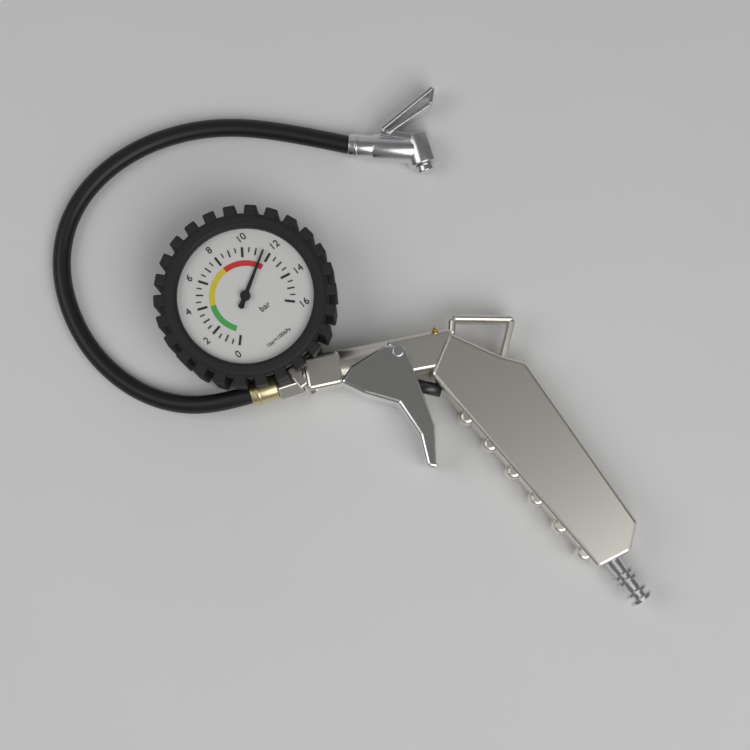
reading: 11.5 bar
